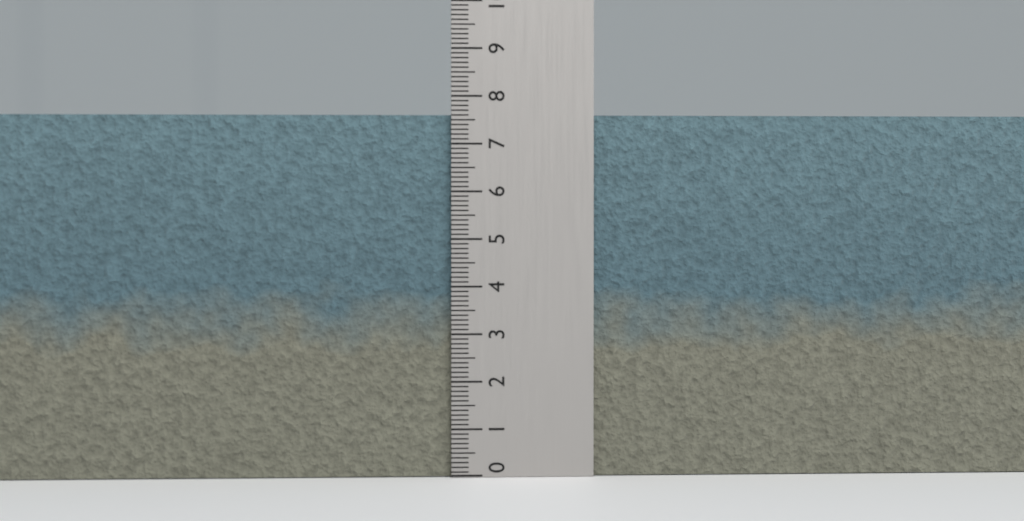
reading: 7.6 (no unit)
